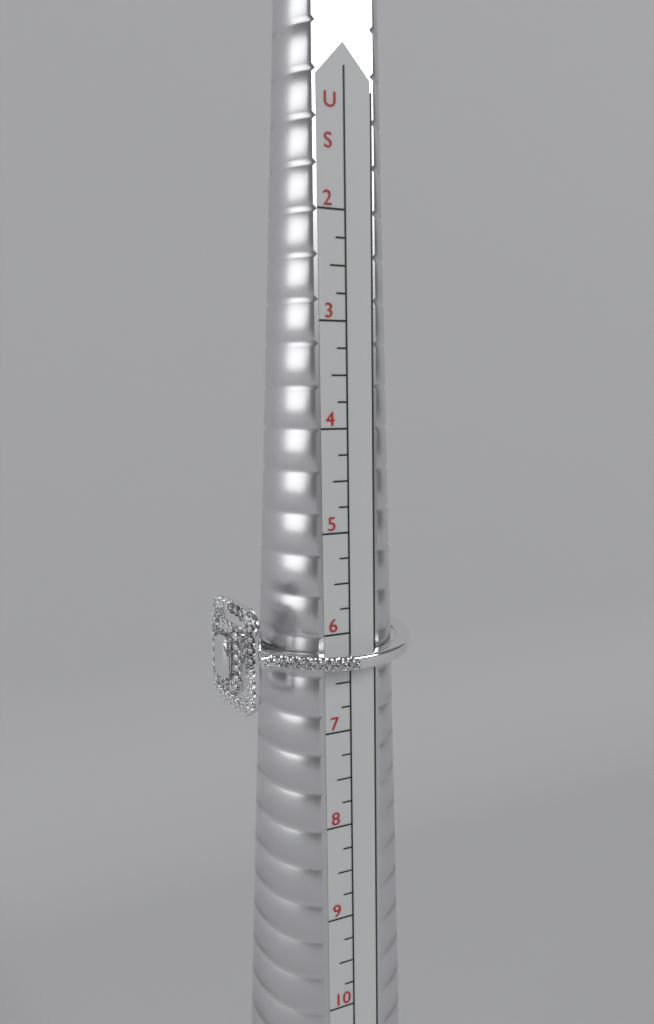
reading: 6.75 US
